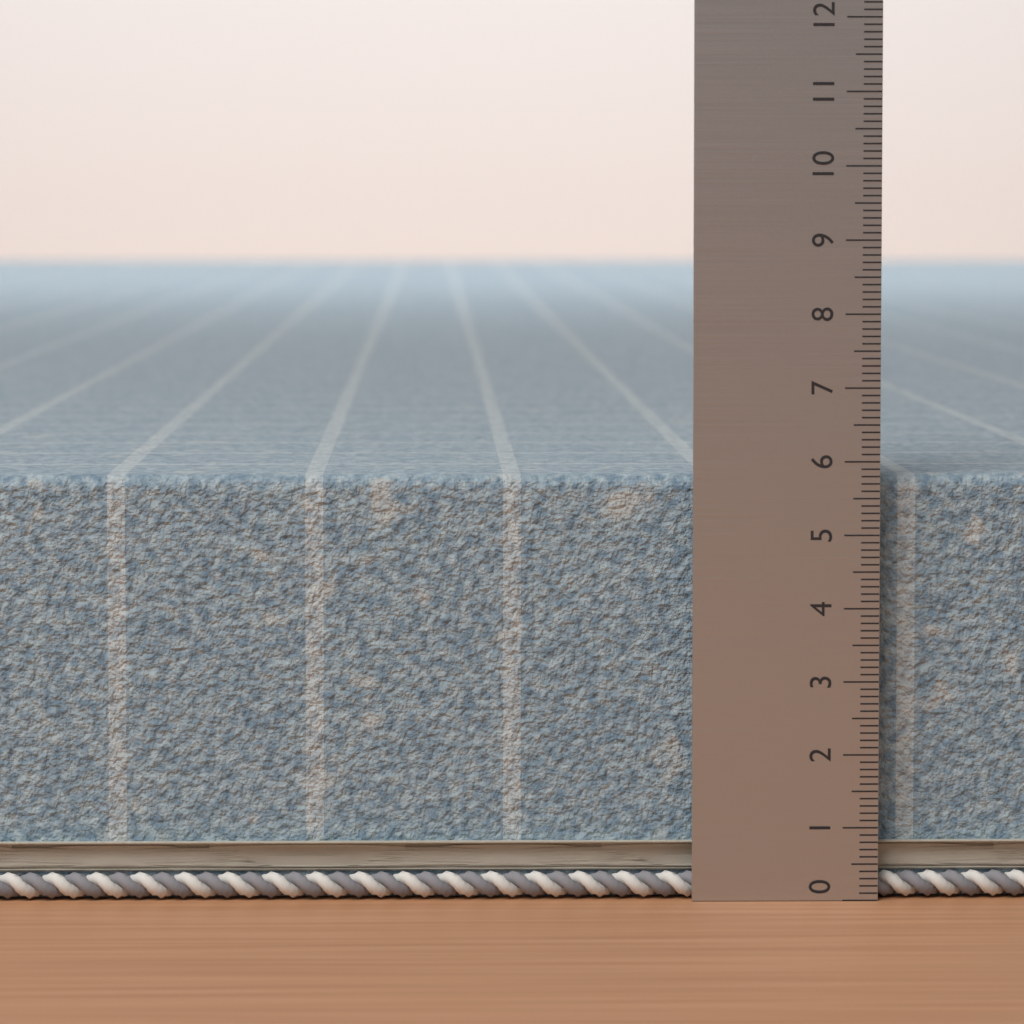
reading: 5.8 (no unit)
